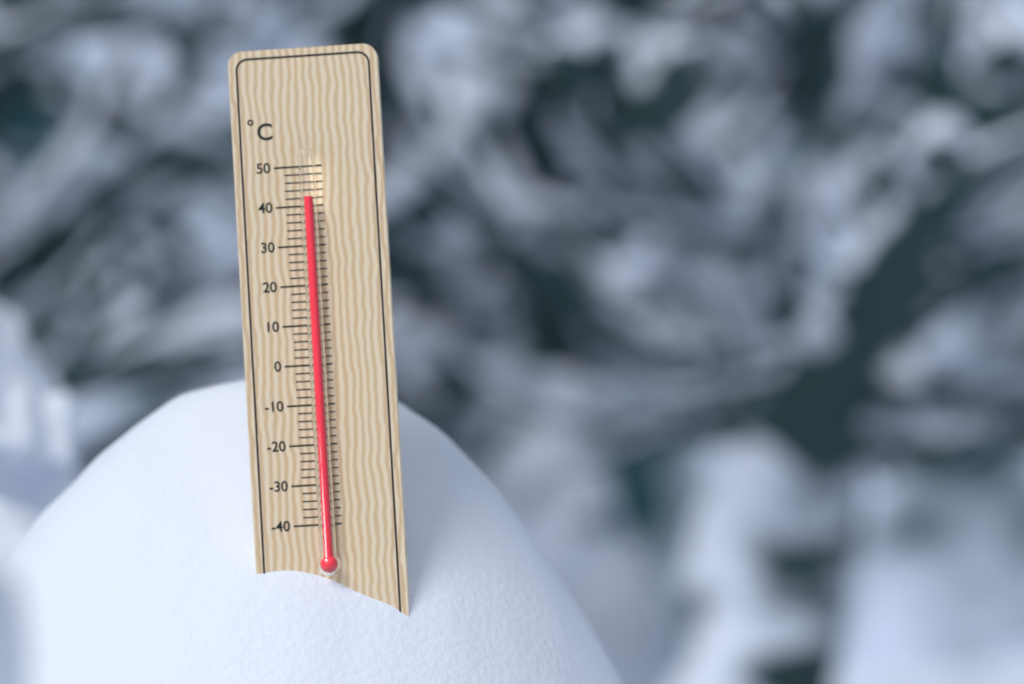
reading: 42 °C
